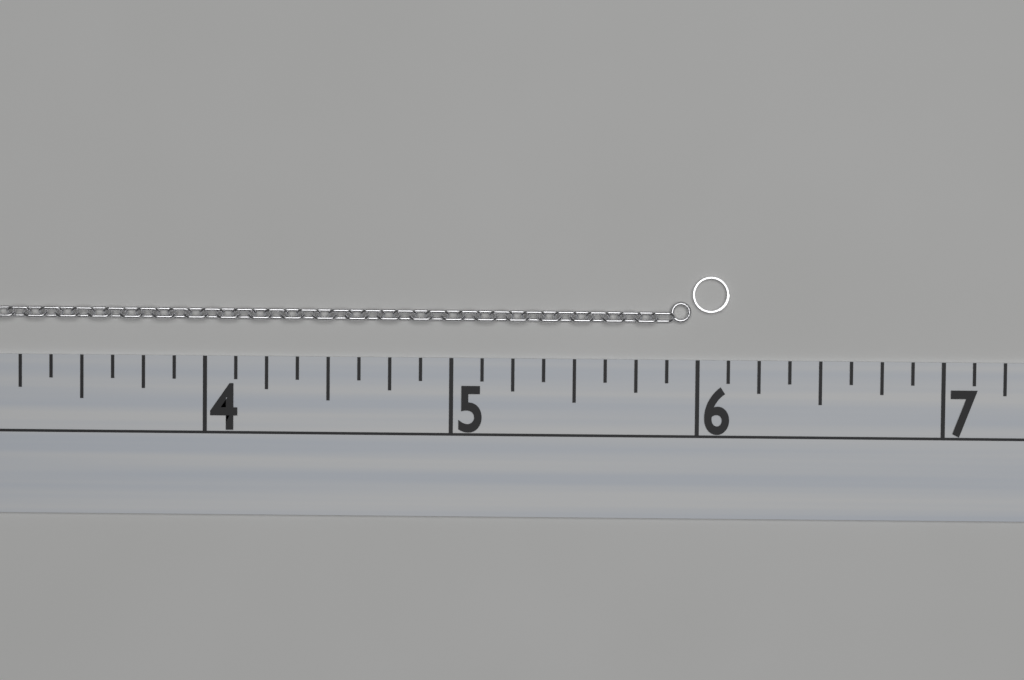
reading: 6.125 (no unit)
